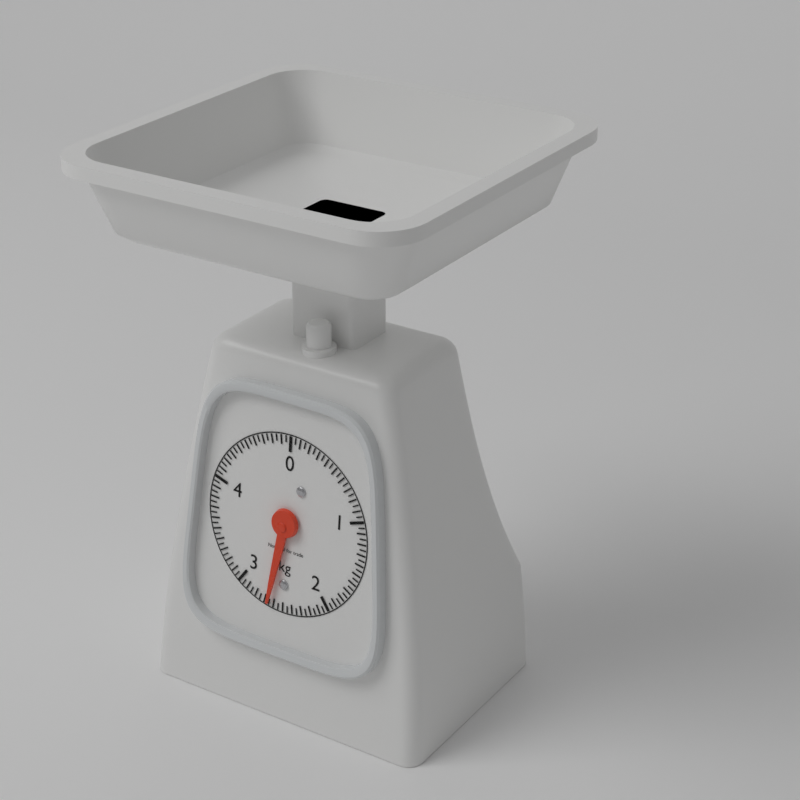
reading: 2.65 kg
